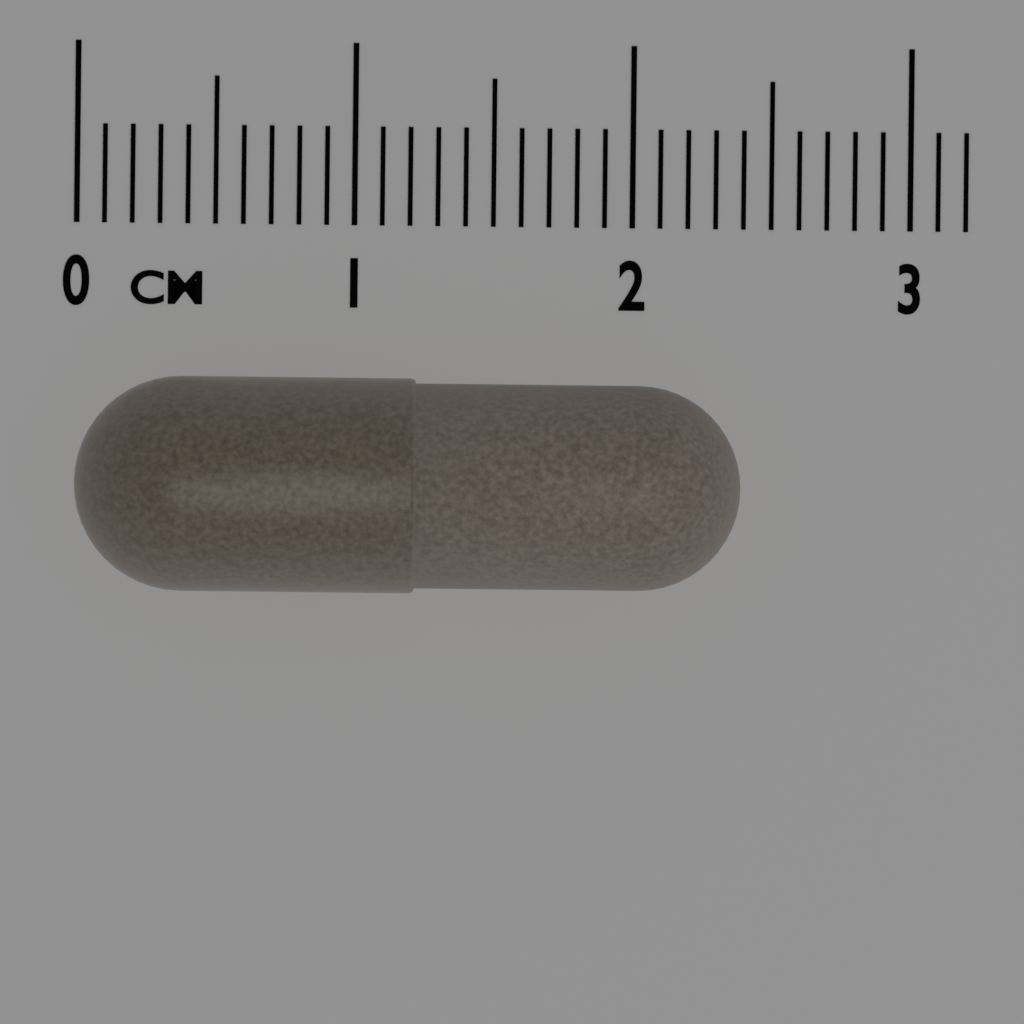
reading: 2.4 cm
